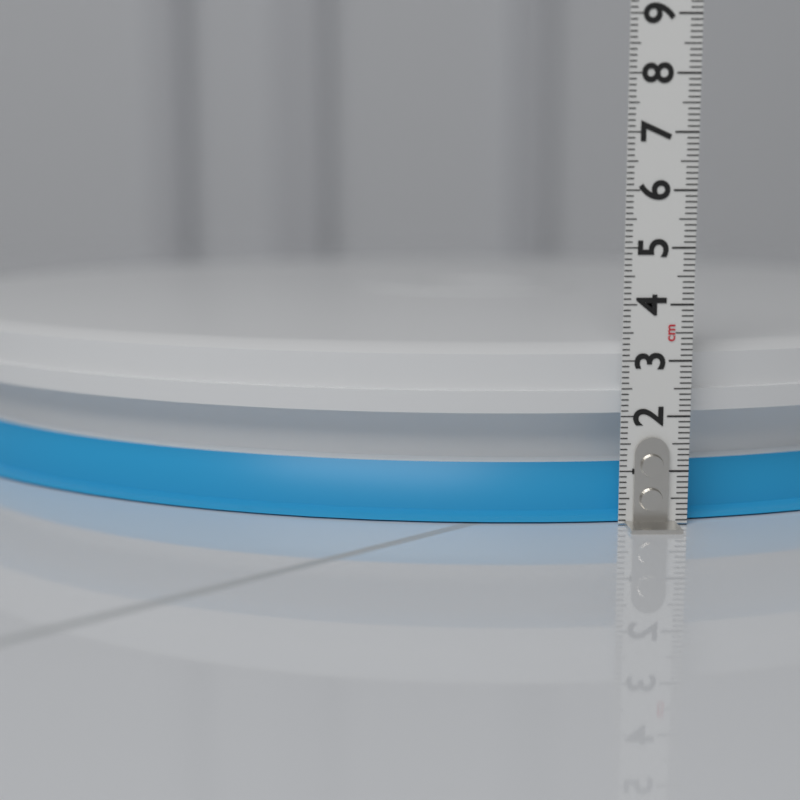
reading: 3.3 cm
